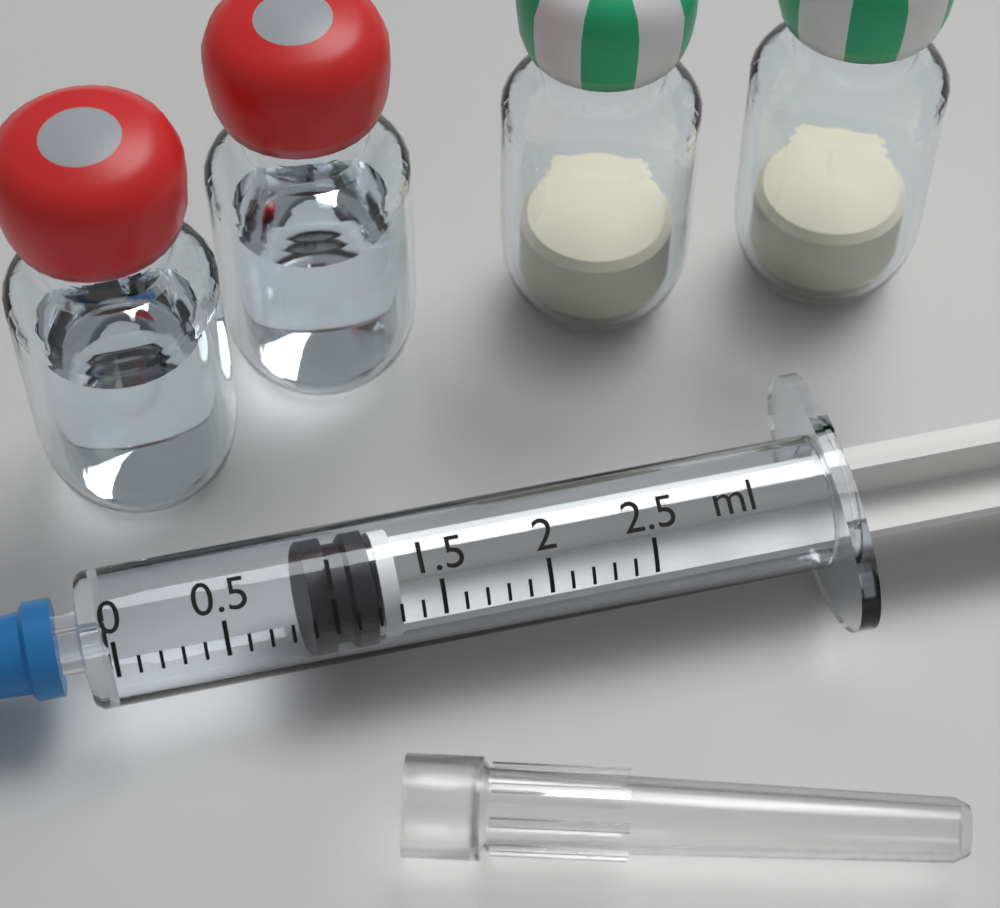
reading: 0.9 ml
